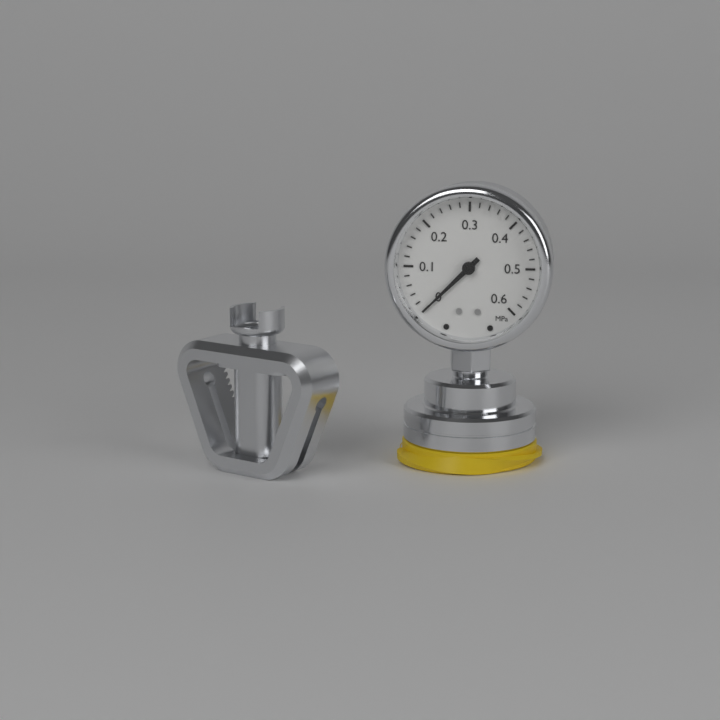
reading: 0.00 MPa
